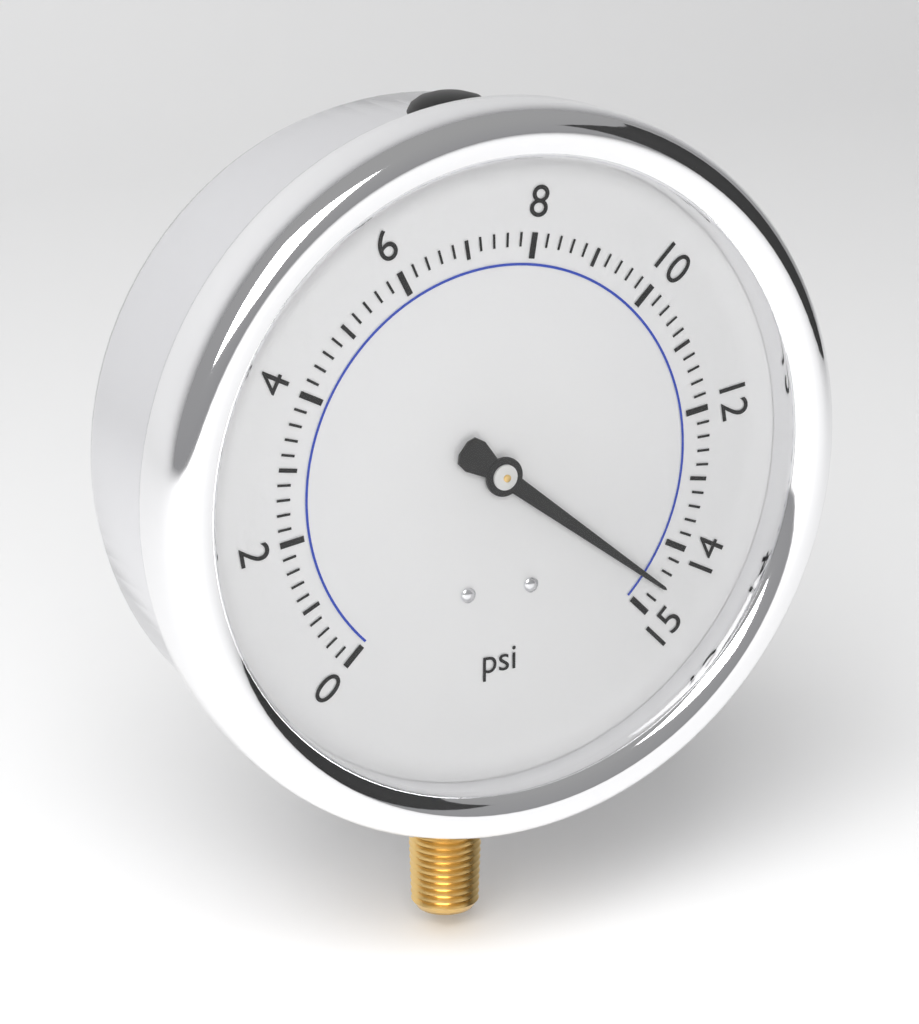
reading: 14.6 psi
